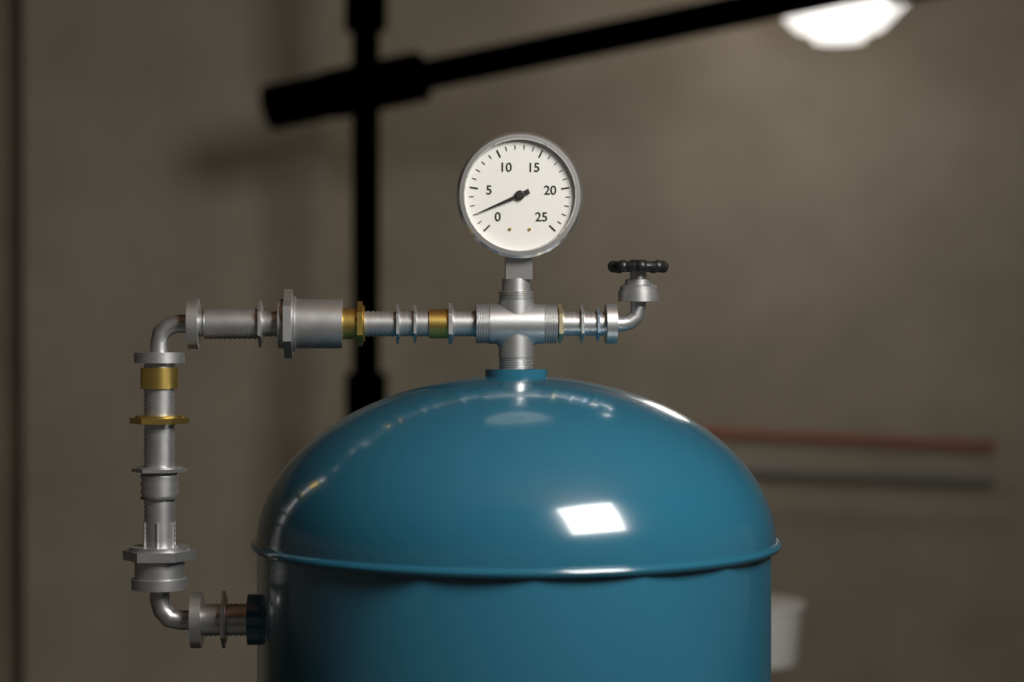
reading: 2 (no unit)
